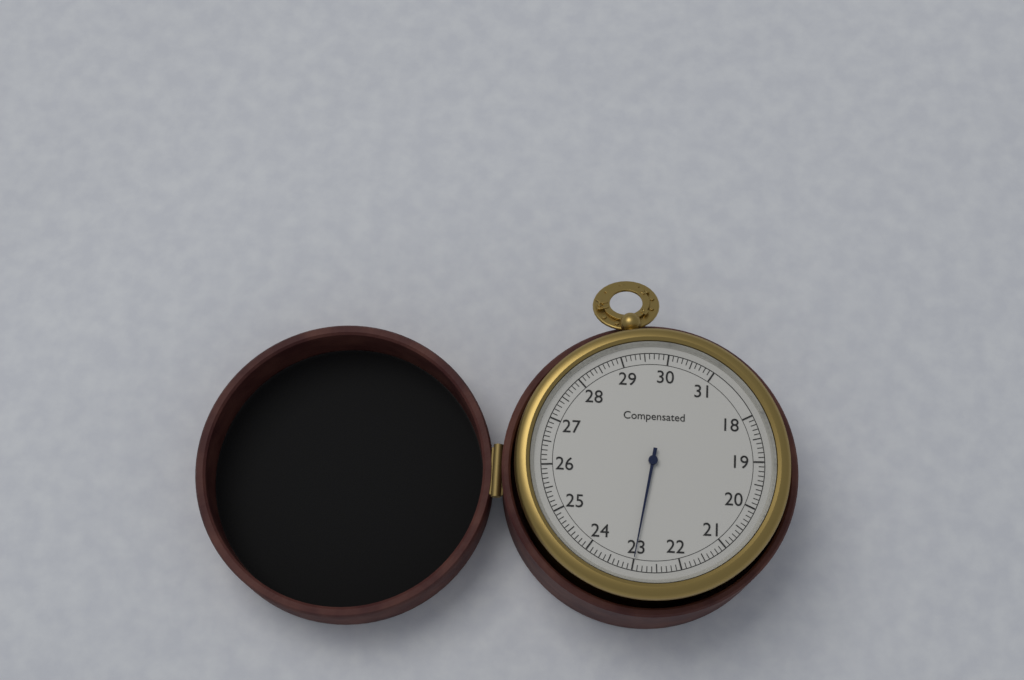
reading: 23.0 (no unit)
